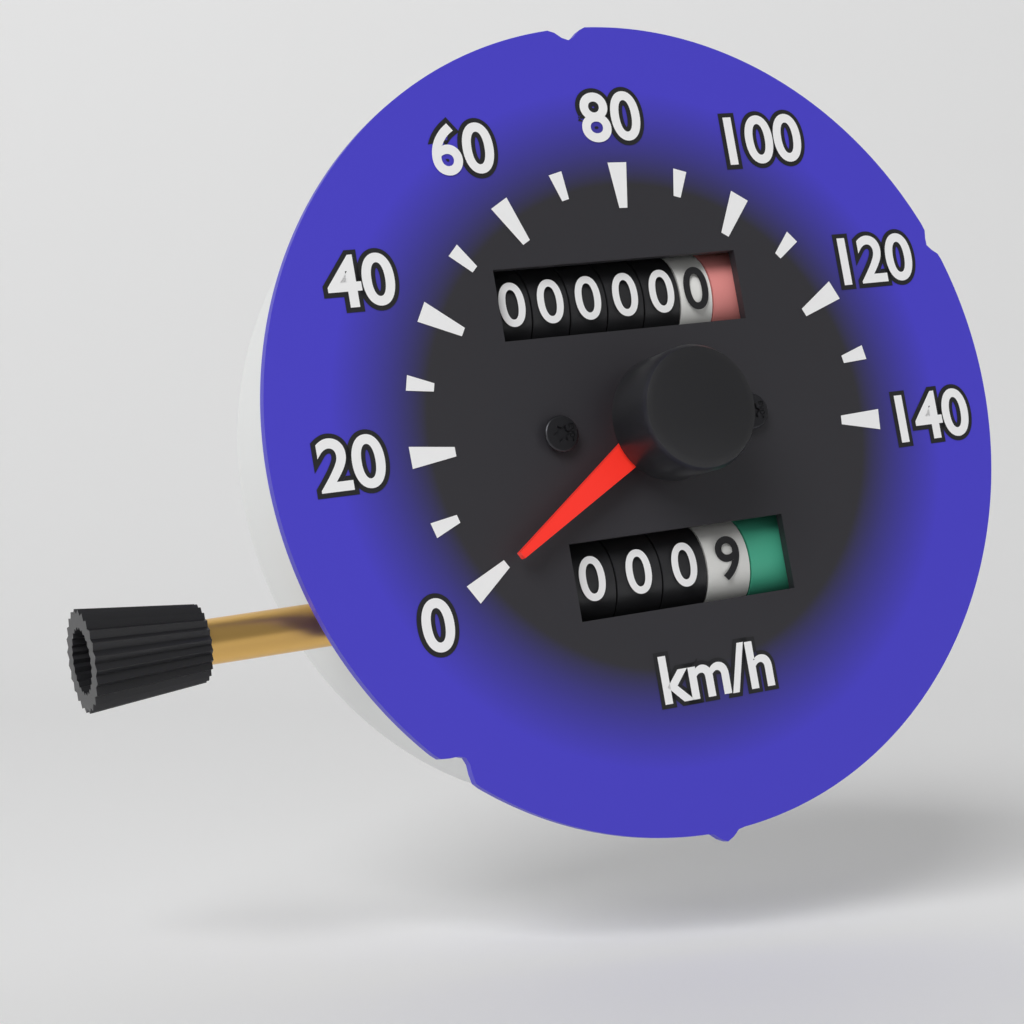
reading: 0 km/h
